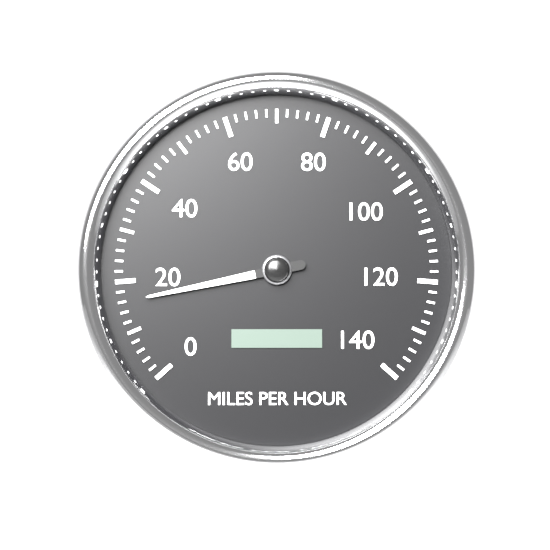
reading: 16 mph
